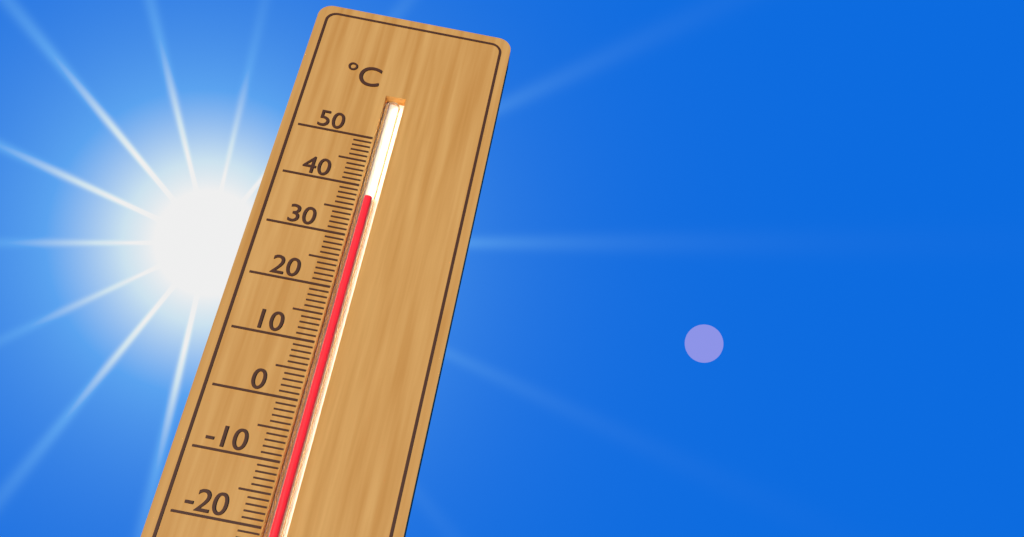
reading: 38 °C
